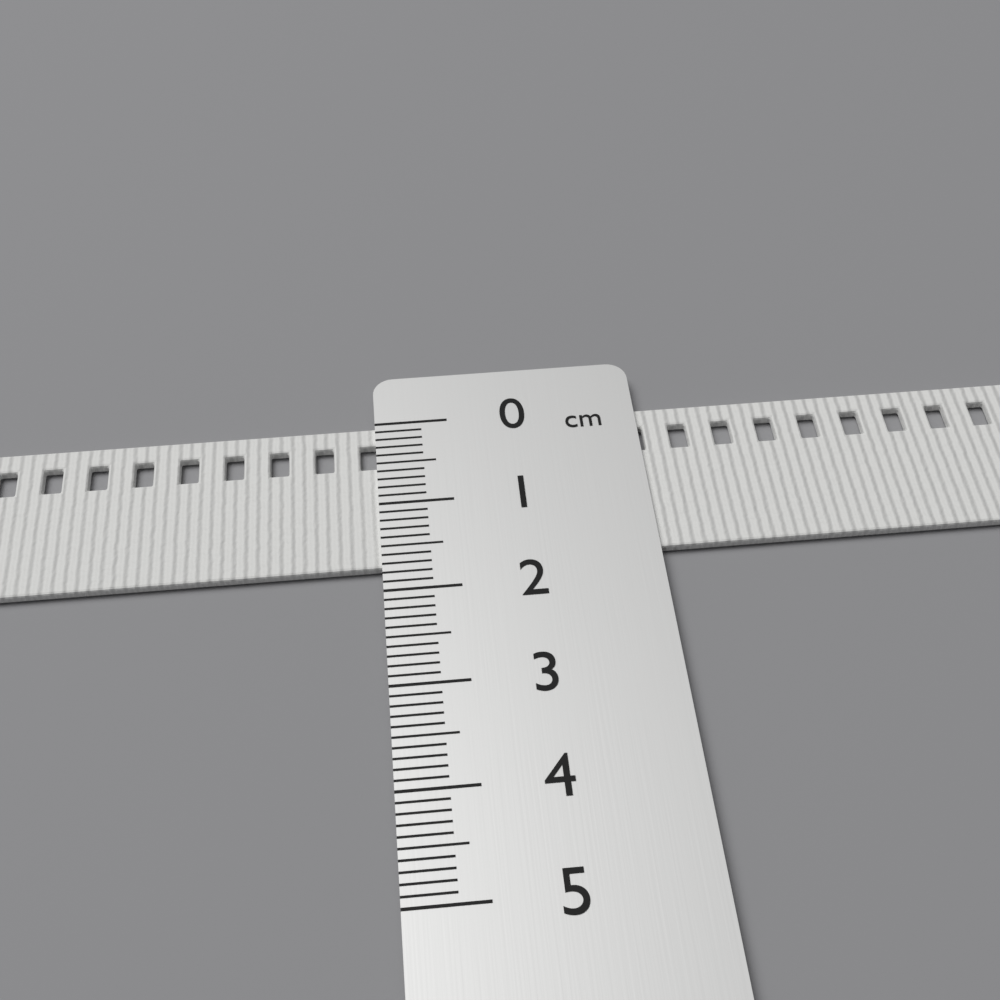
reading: 1.7 cm
